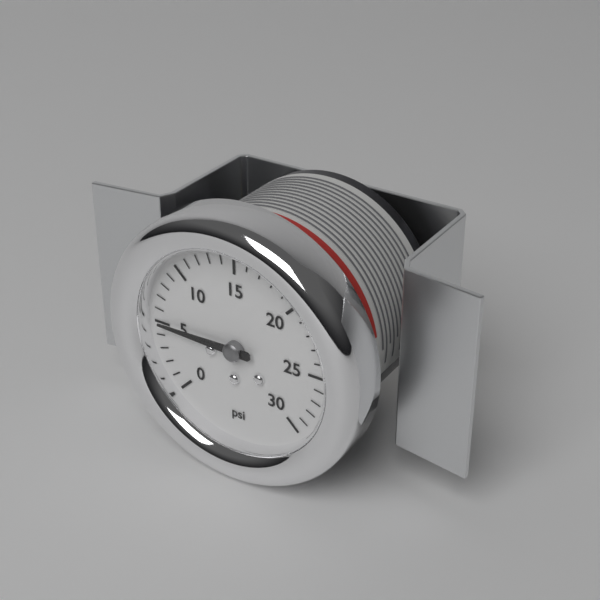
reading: 5 psi
